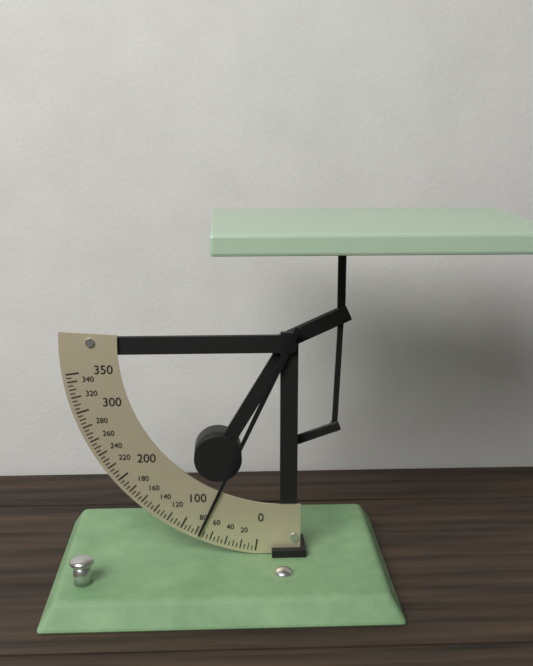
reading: 75 (no unit)
